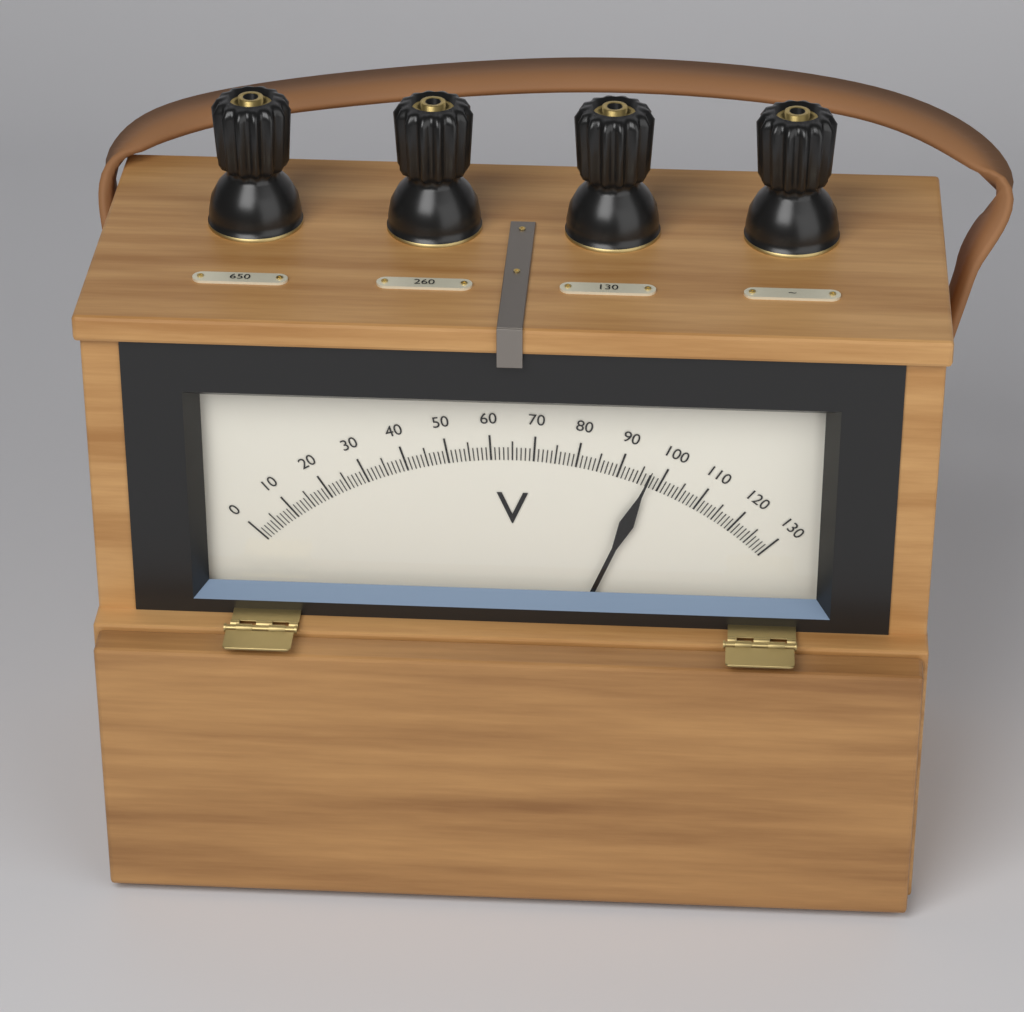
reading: 97 V
